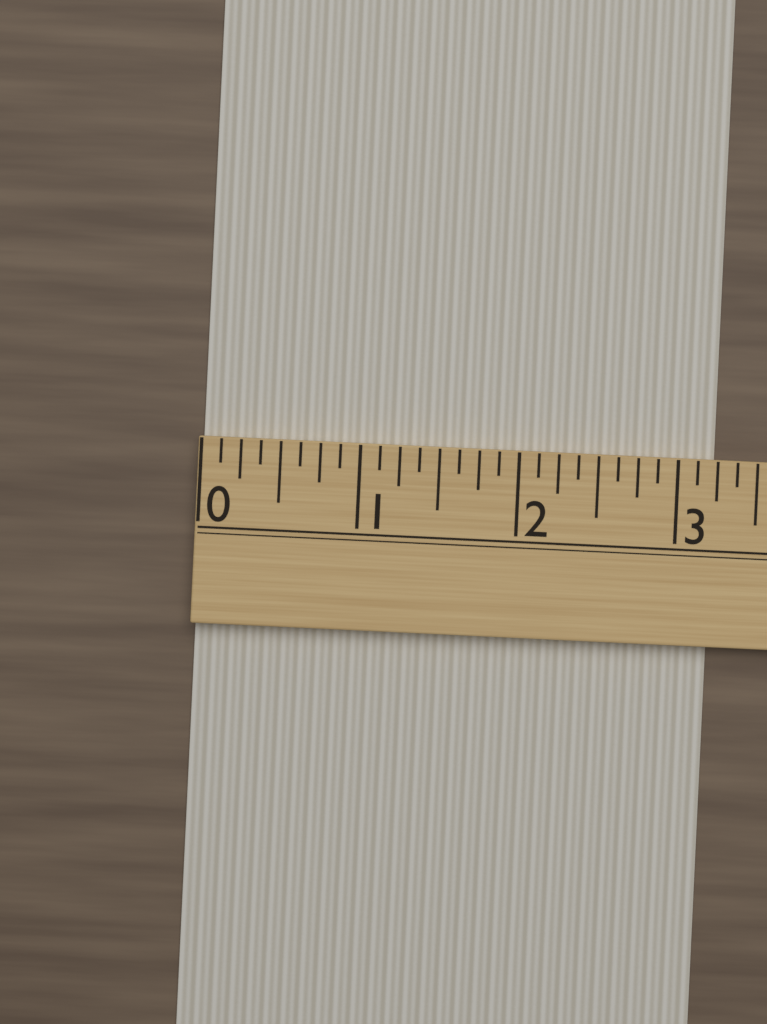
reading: 3.250 (no unit)
